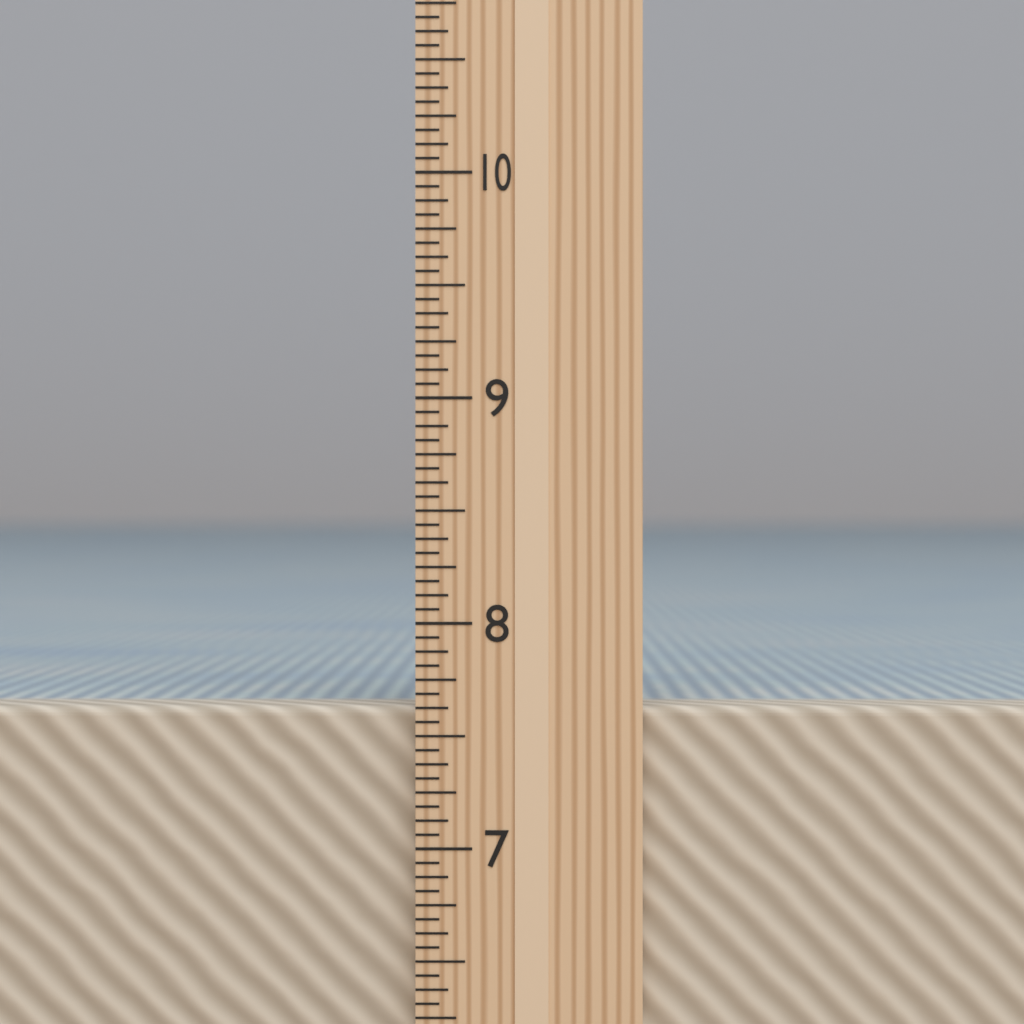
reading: 7.6250 in
